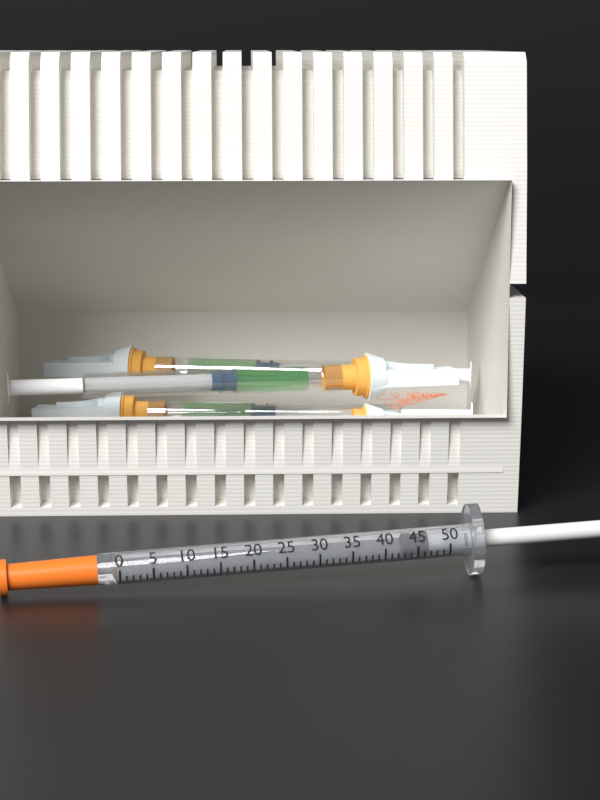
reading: 43 units
